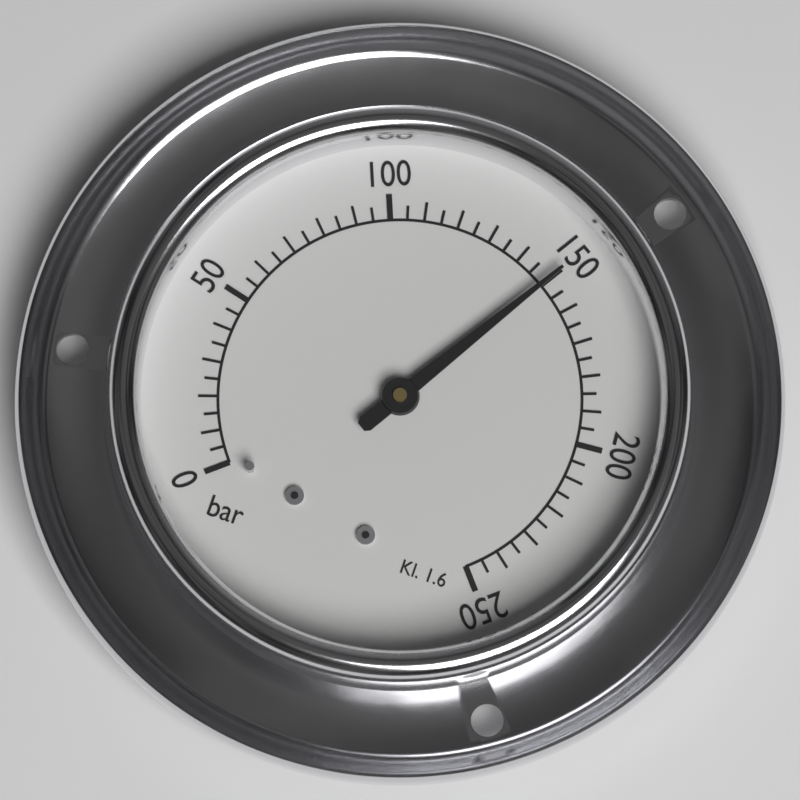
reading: 150 bar
